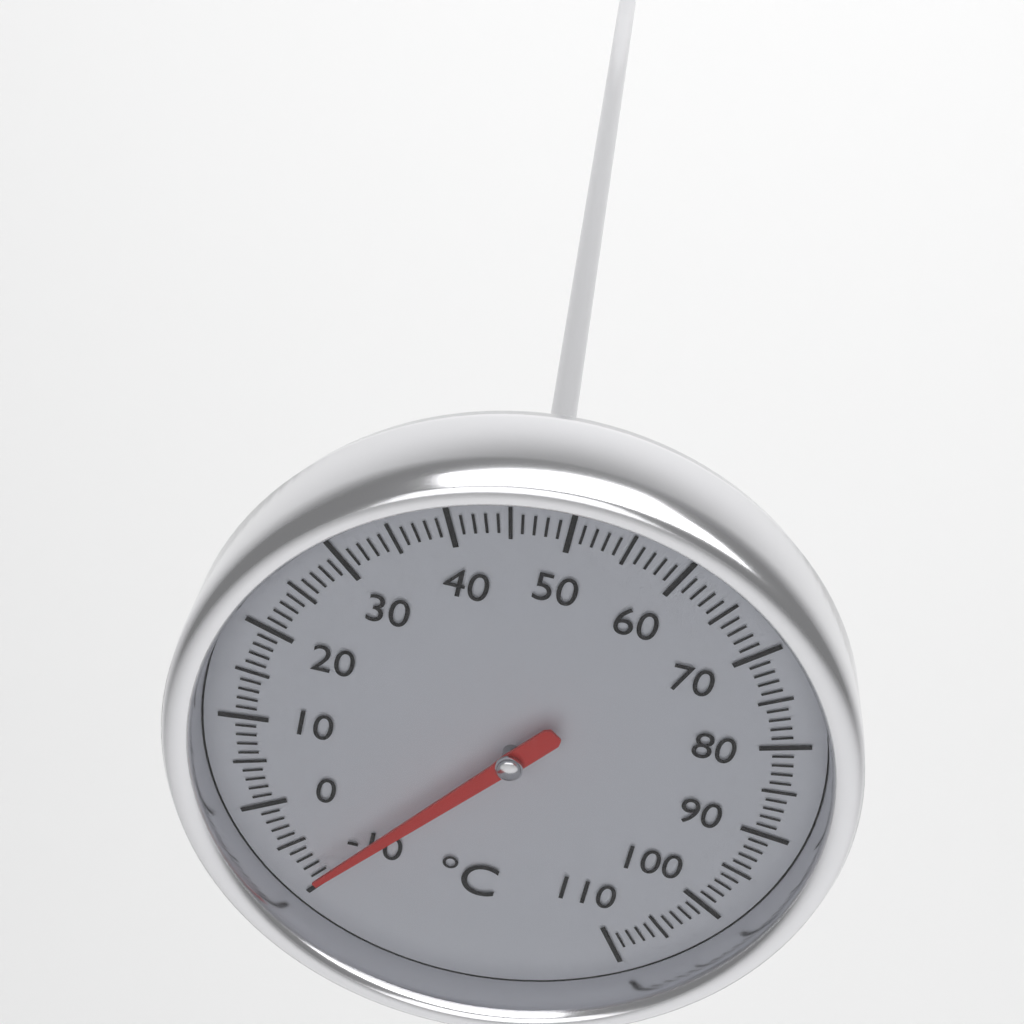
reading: -9 °C
